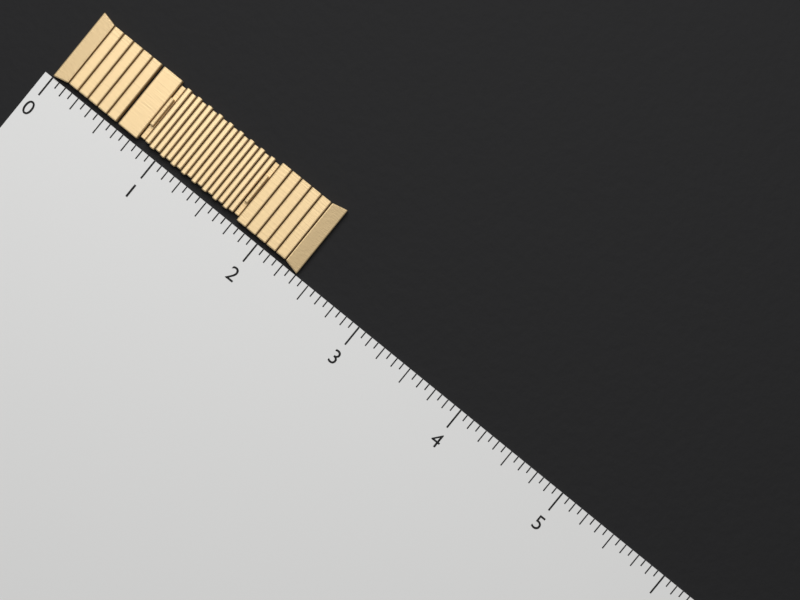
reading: 2.3750 (no unit)
